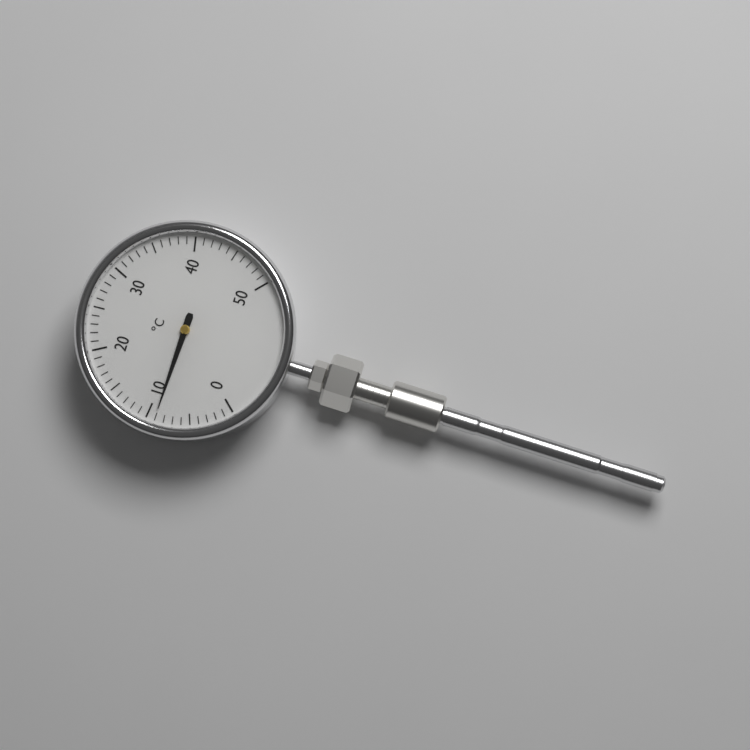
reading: 9 °C
